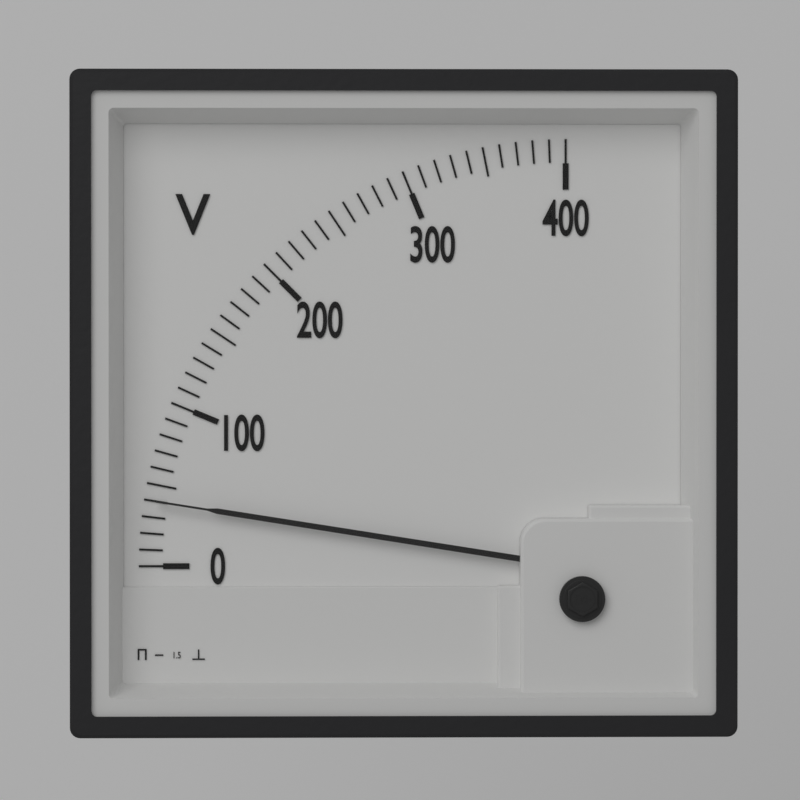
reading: 40 V
